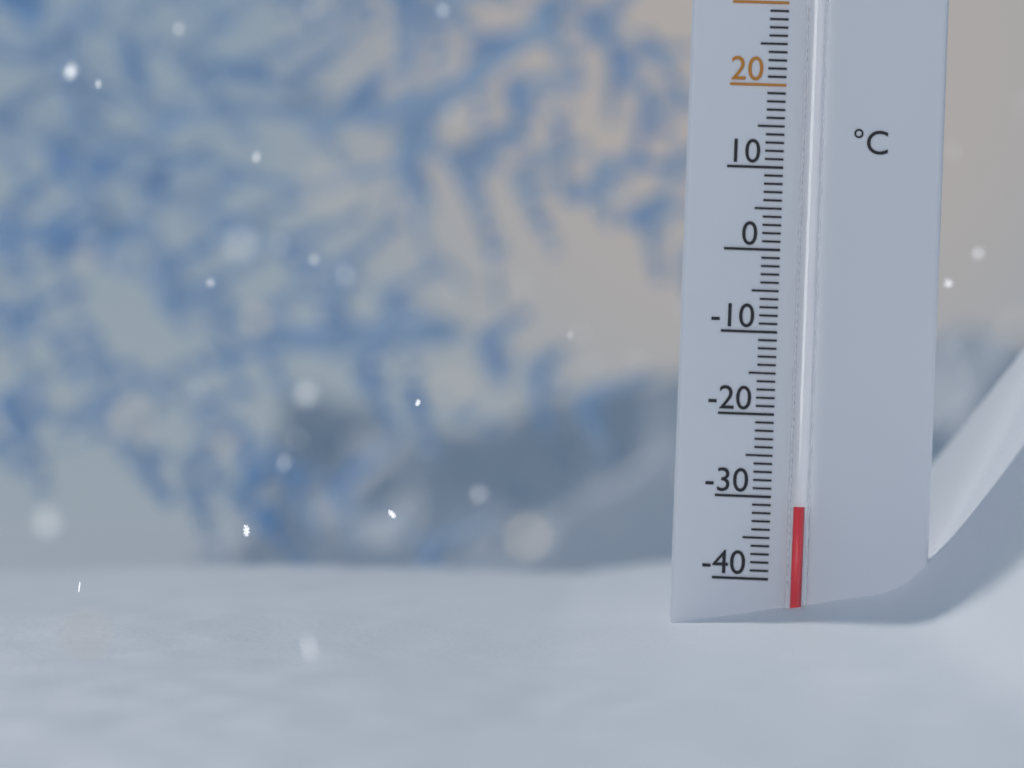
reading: -31 °C
